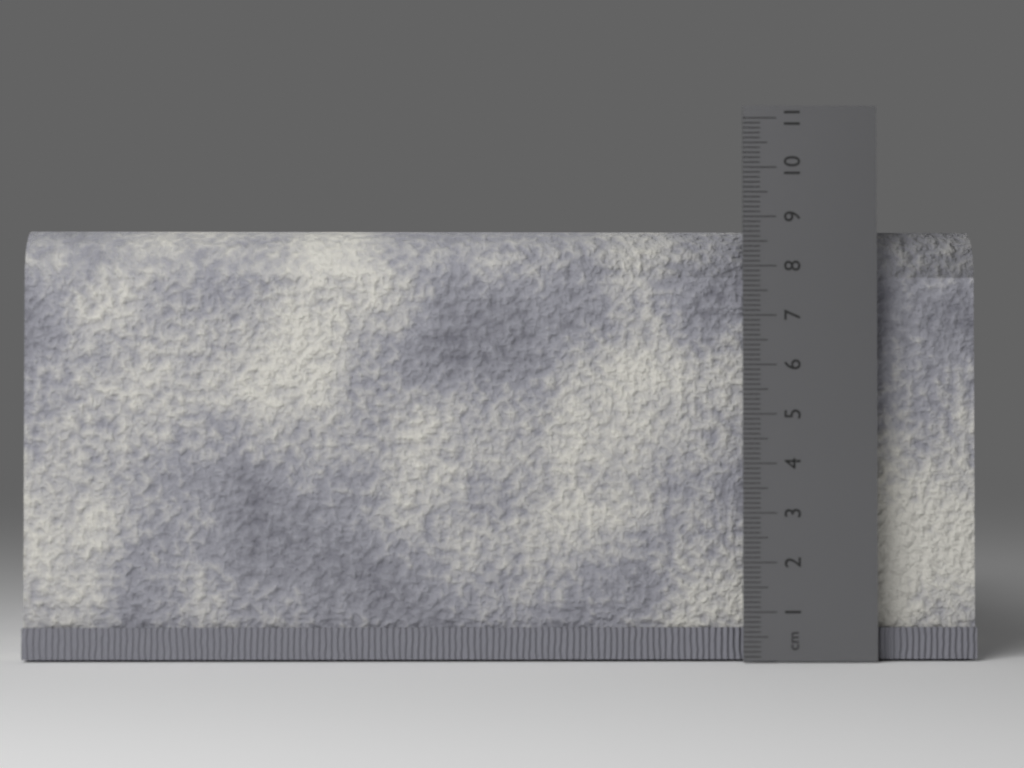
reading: 8.8 cm
